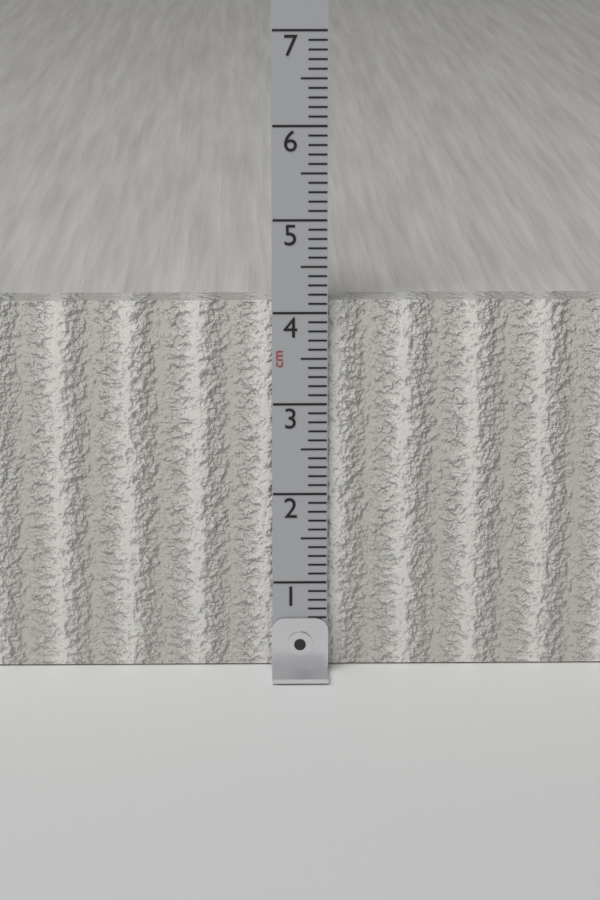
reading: 4.1 cm
